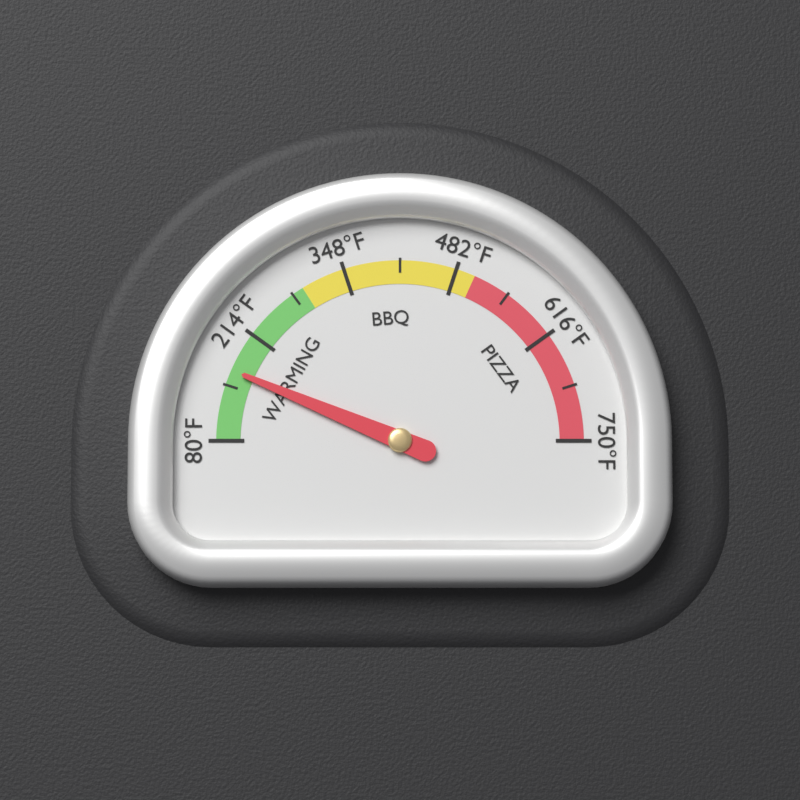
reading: 165 °F
